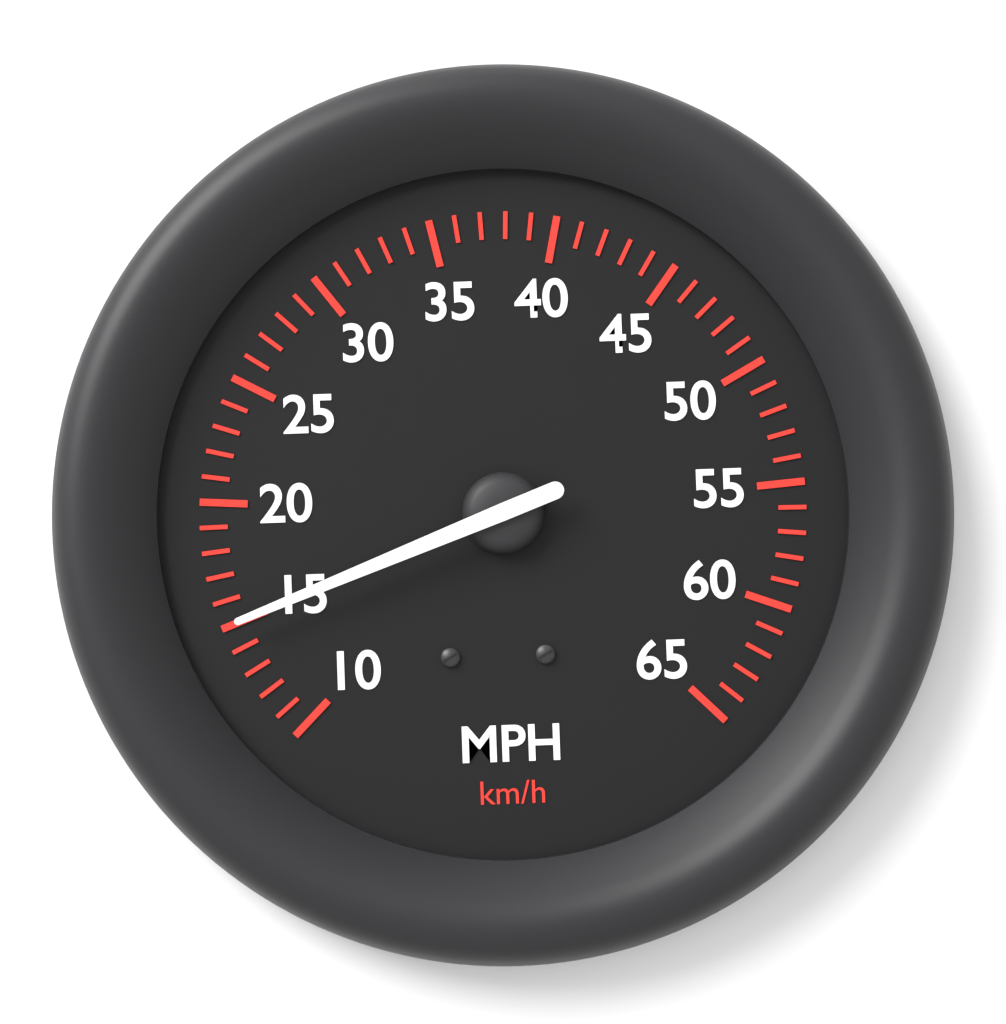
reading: 15 mph
